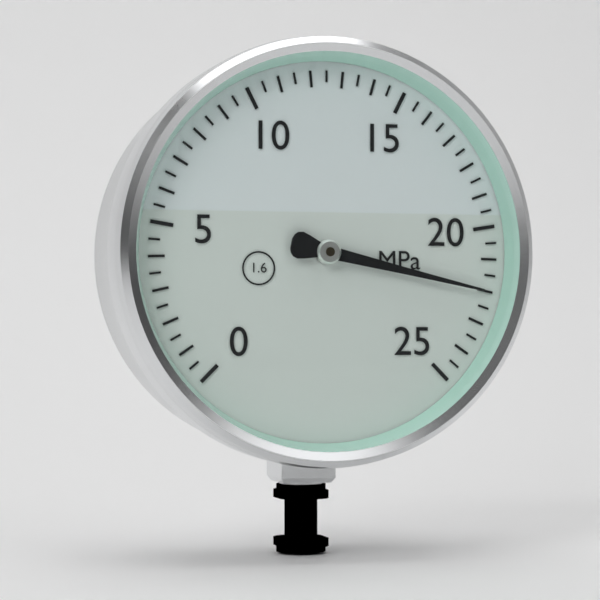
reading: 22.0 MPa
